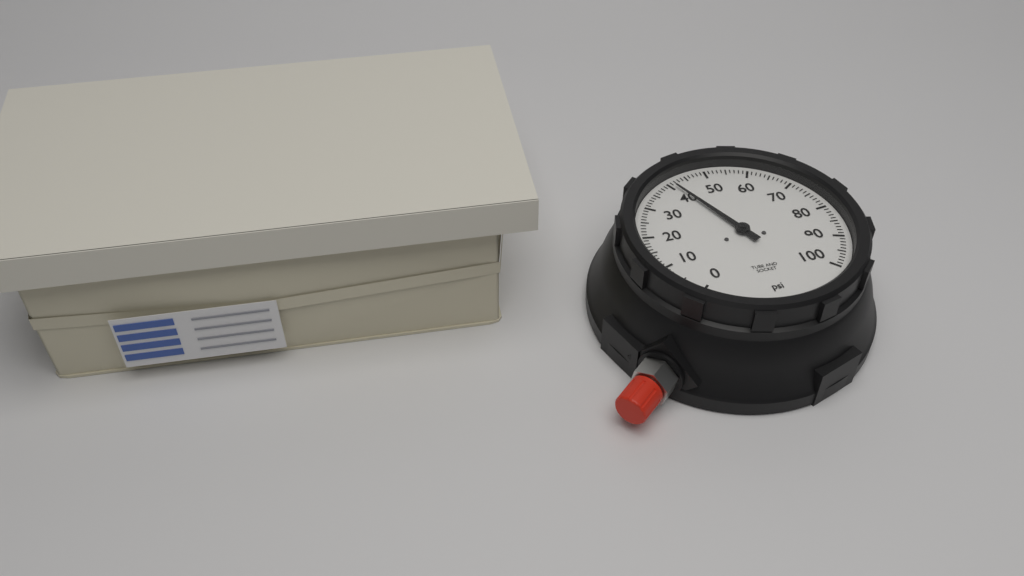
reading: 41 psi
